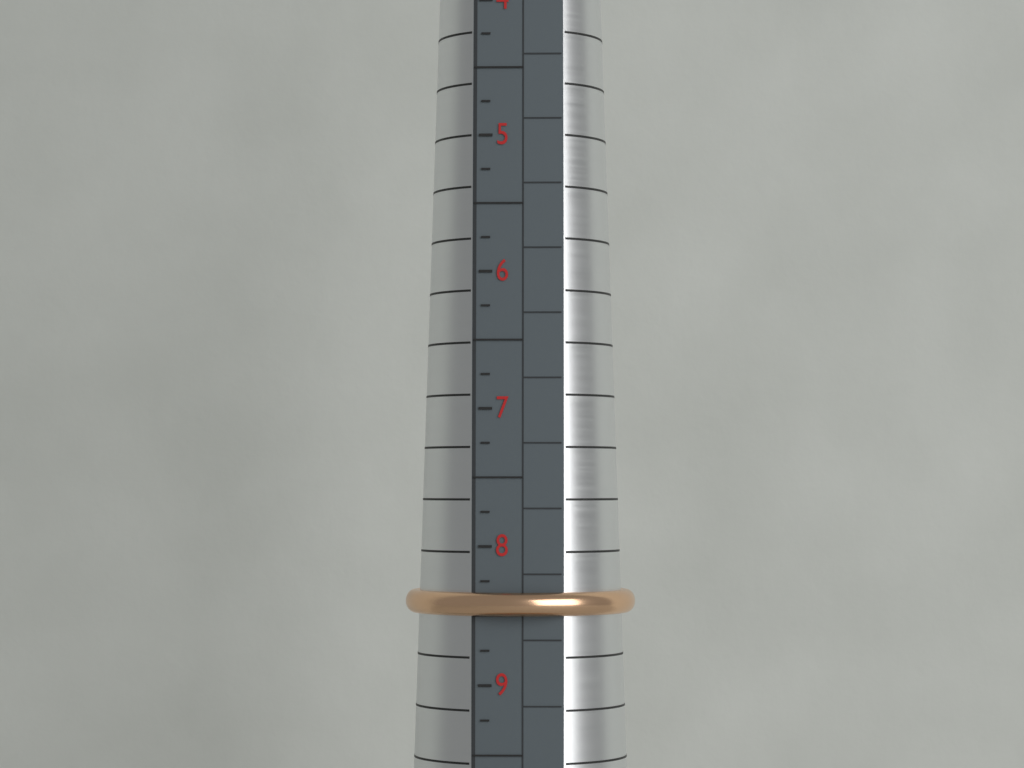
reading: 8.50 (no unit)
